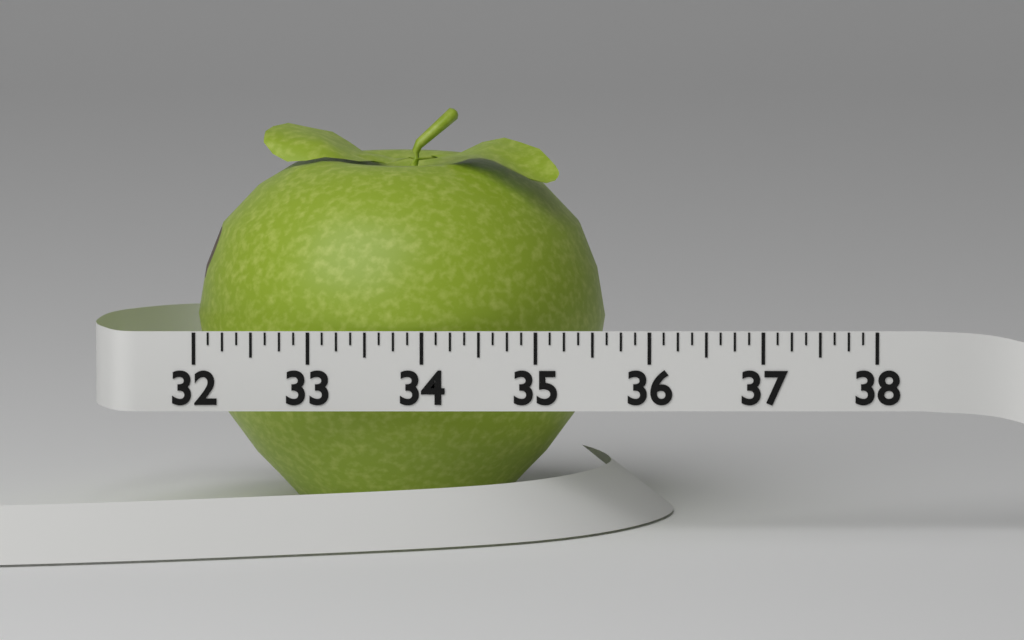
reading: 35.625 (no unit)
